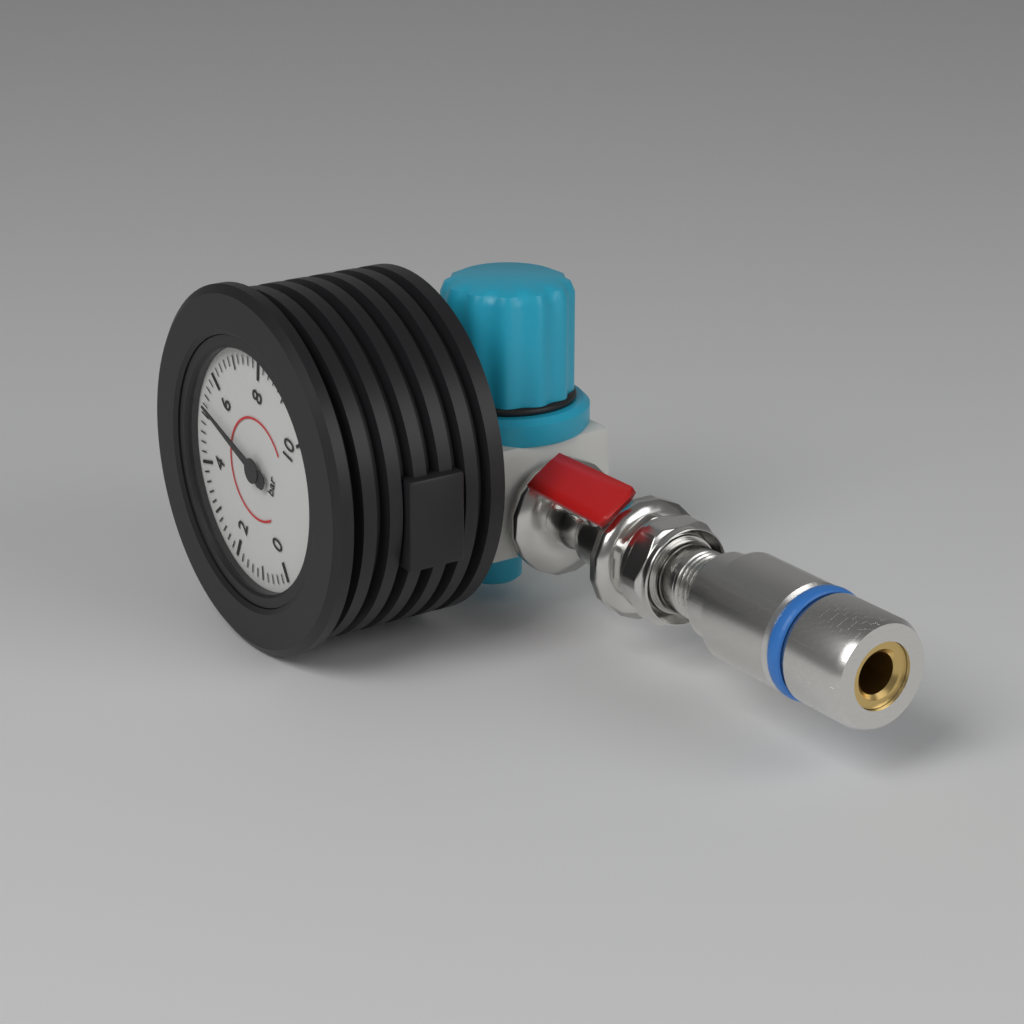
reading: 5.2 bar
